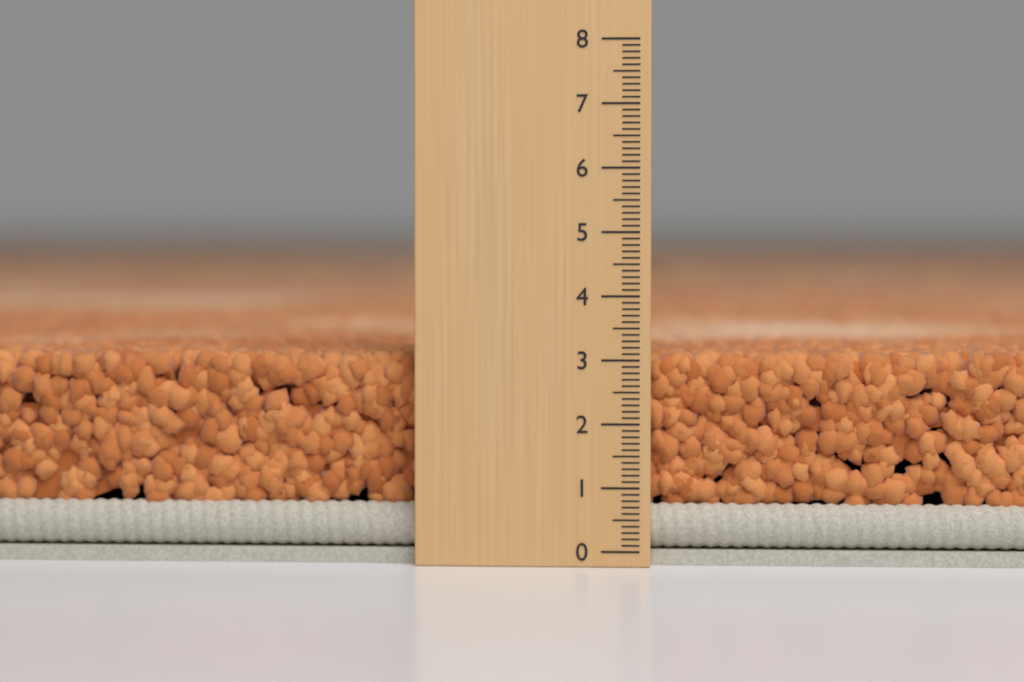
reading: 3.1 (no unit)
